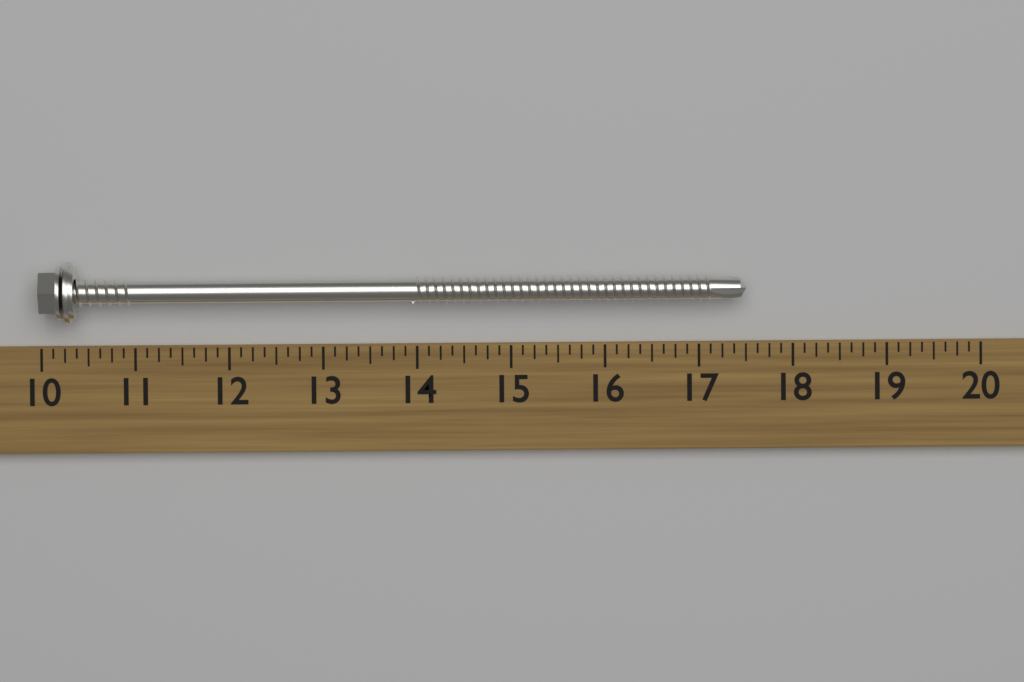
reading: 17.500 (no unit)
